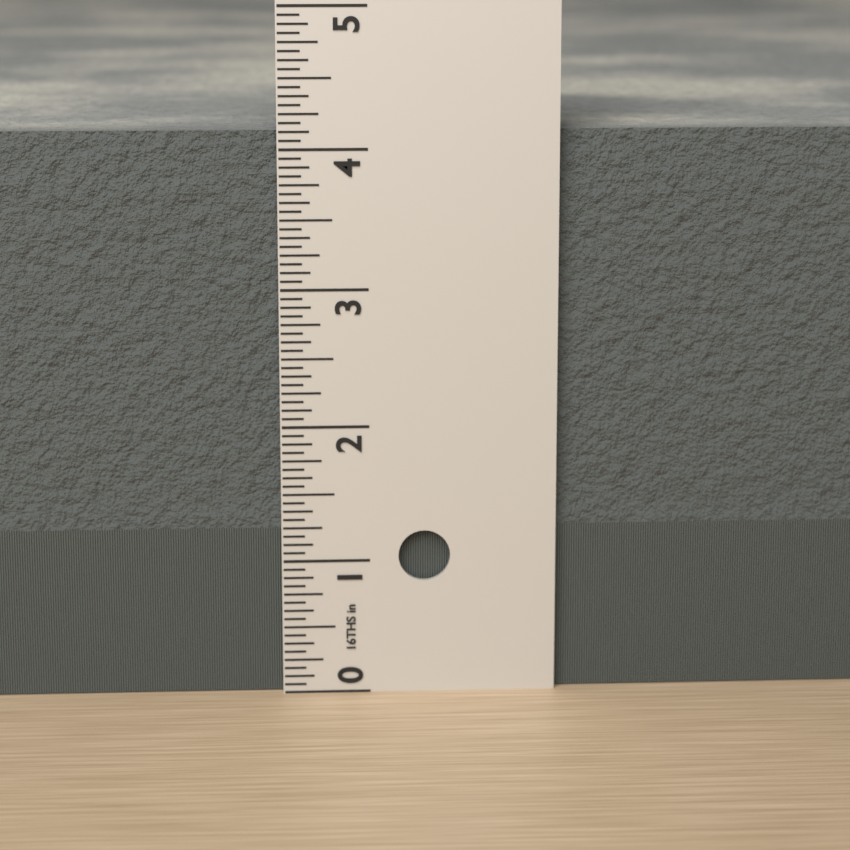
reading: 4.1250 in
